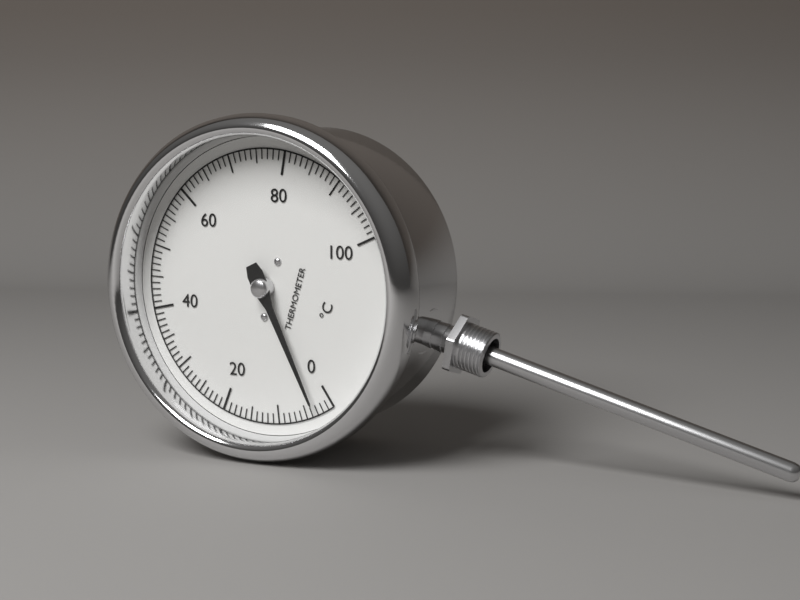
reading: 3 °C
